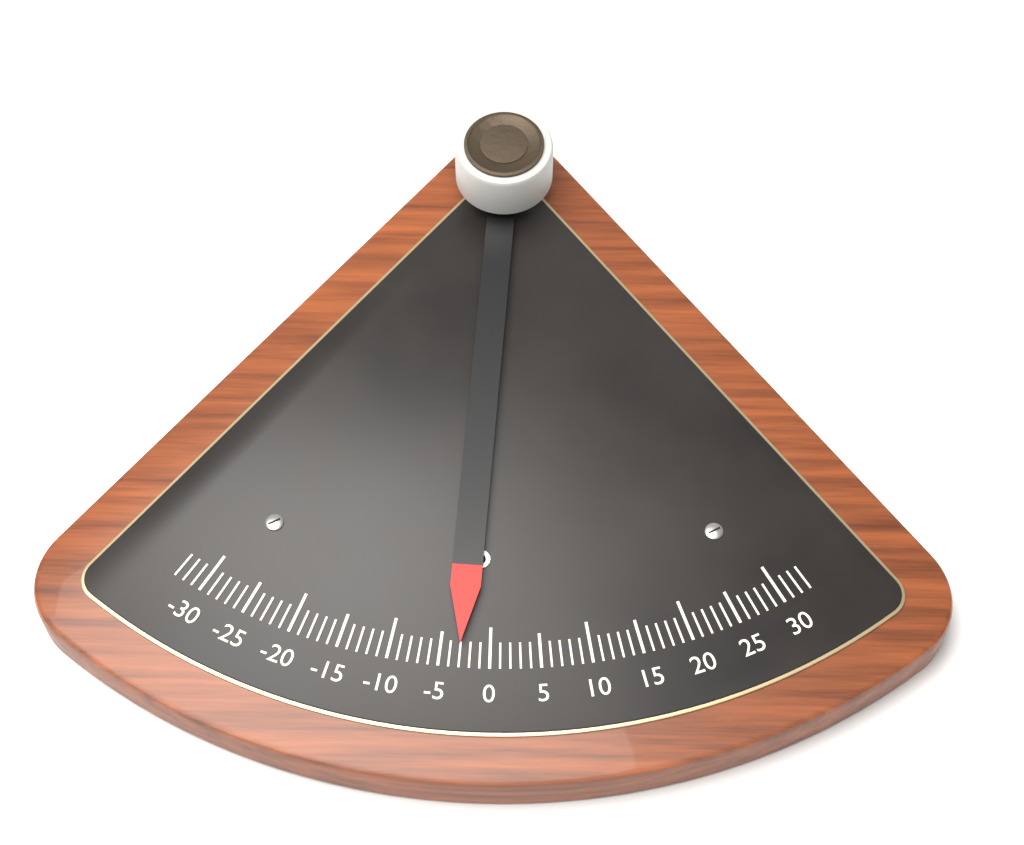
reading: -3 (no unit)
